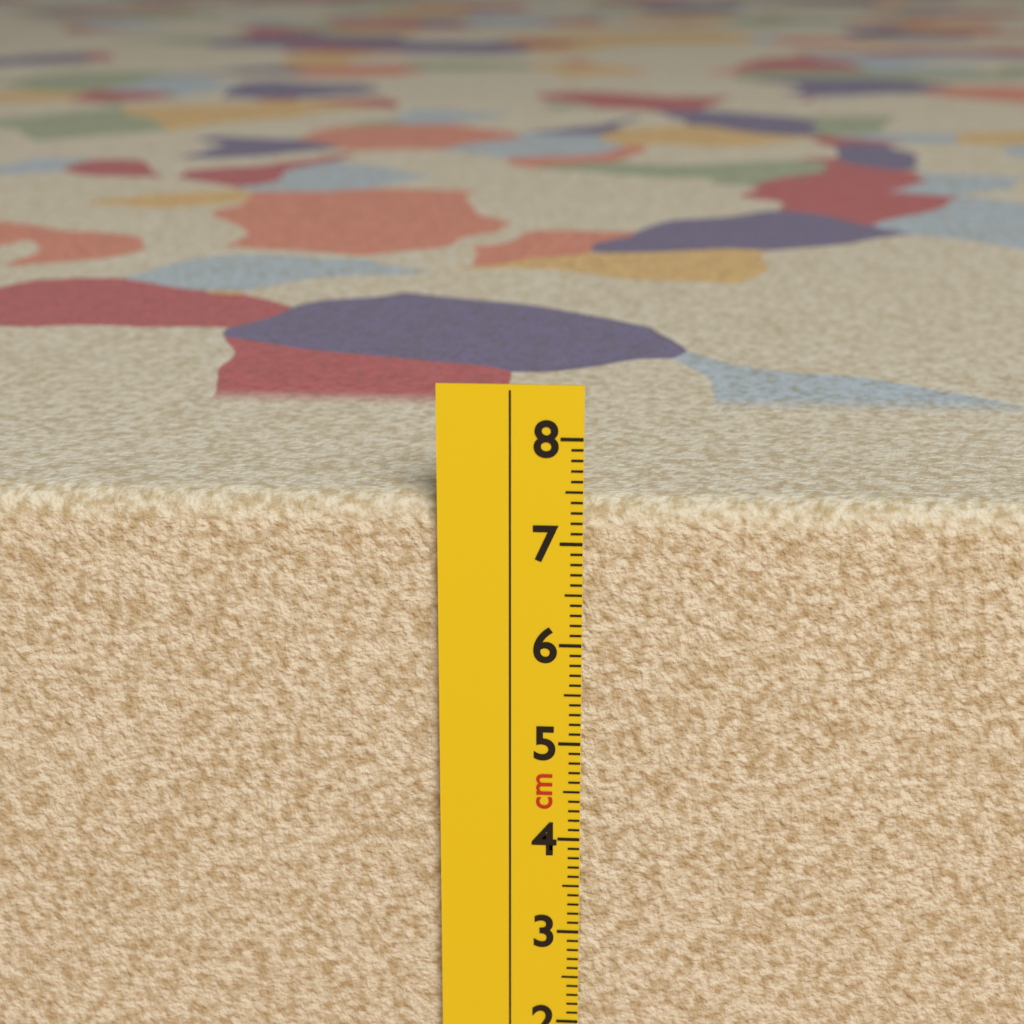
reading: 7.4 cm
